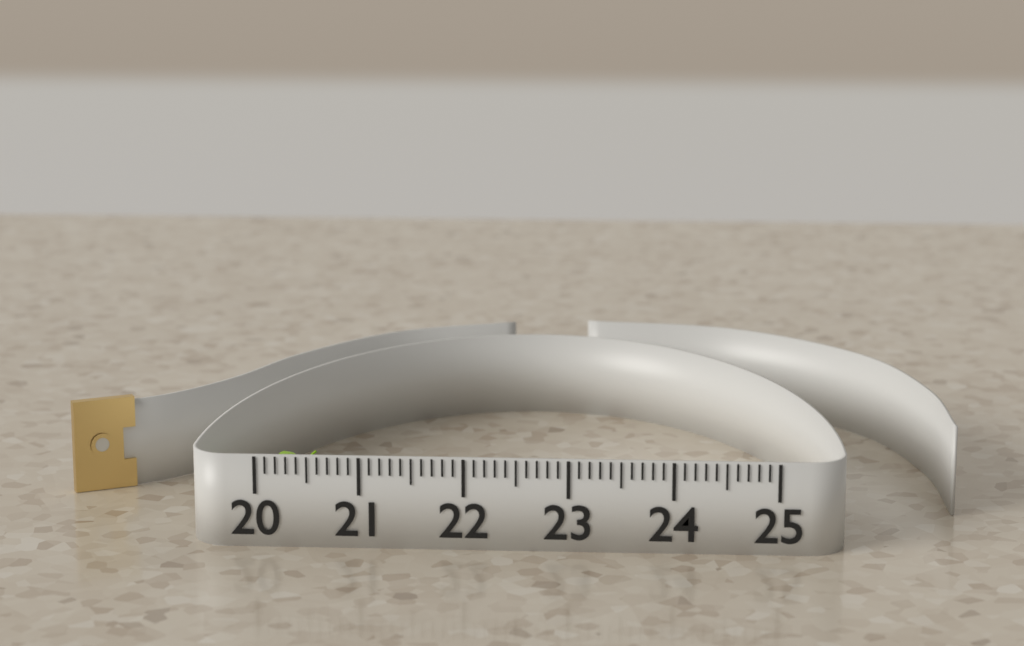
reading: 20.8 (no unit)
